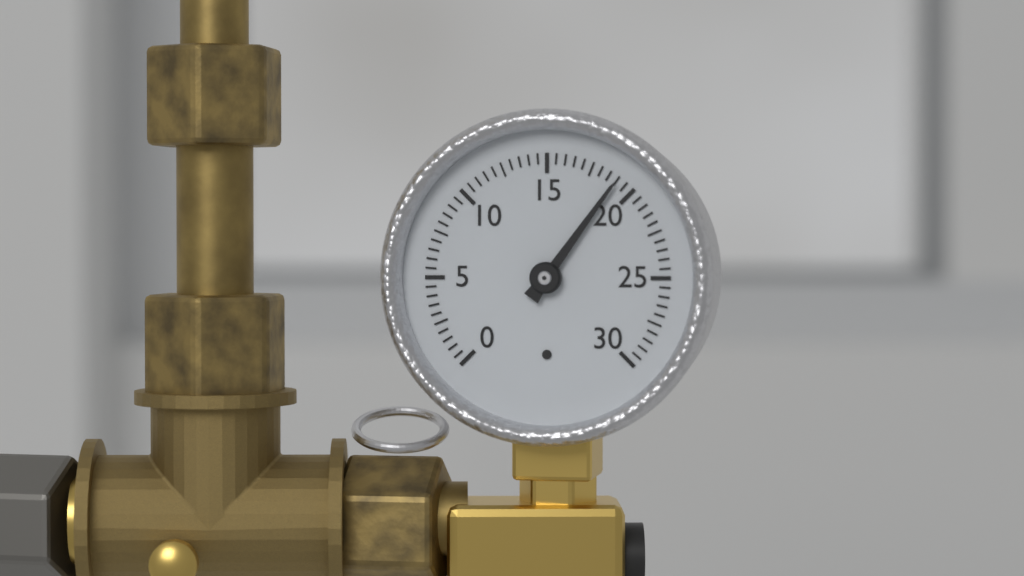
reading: 19.0 (no unit)
